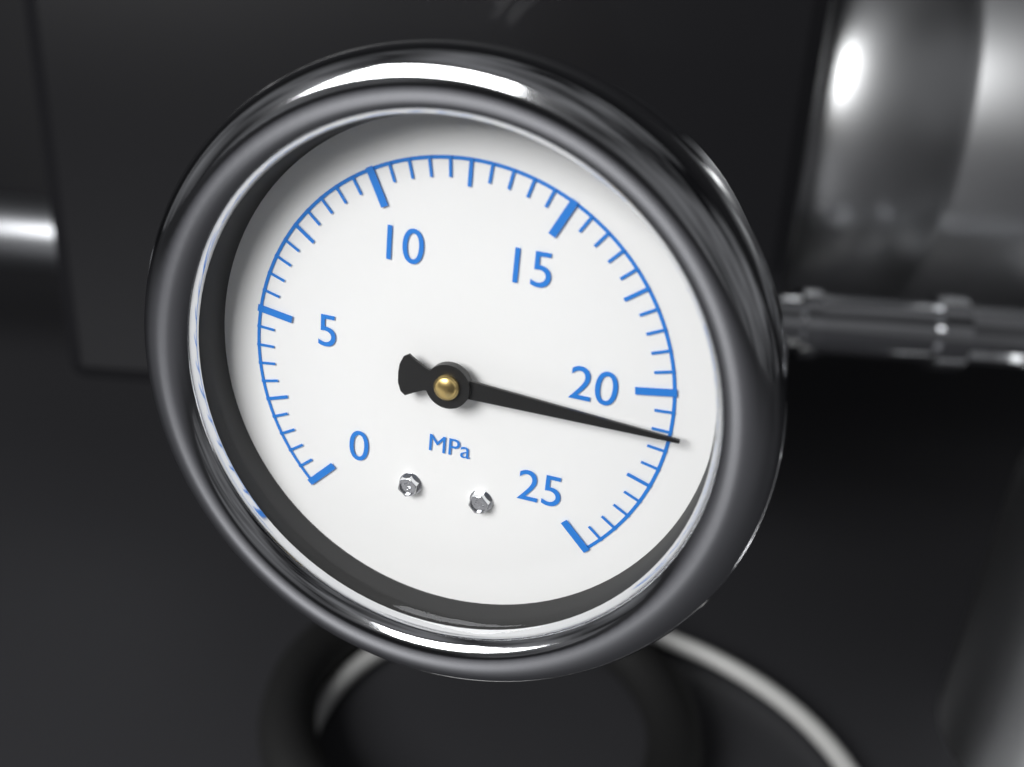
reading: 21.0 MPa
